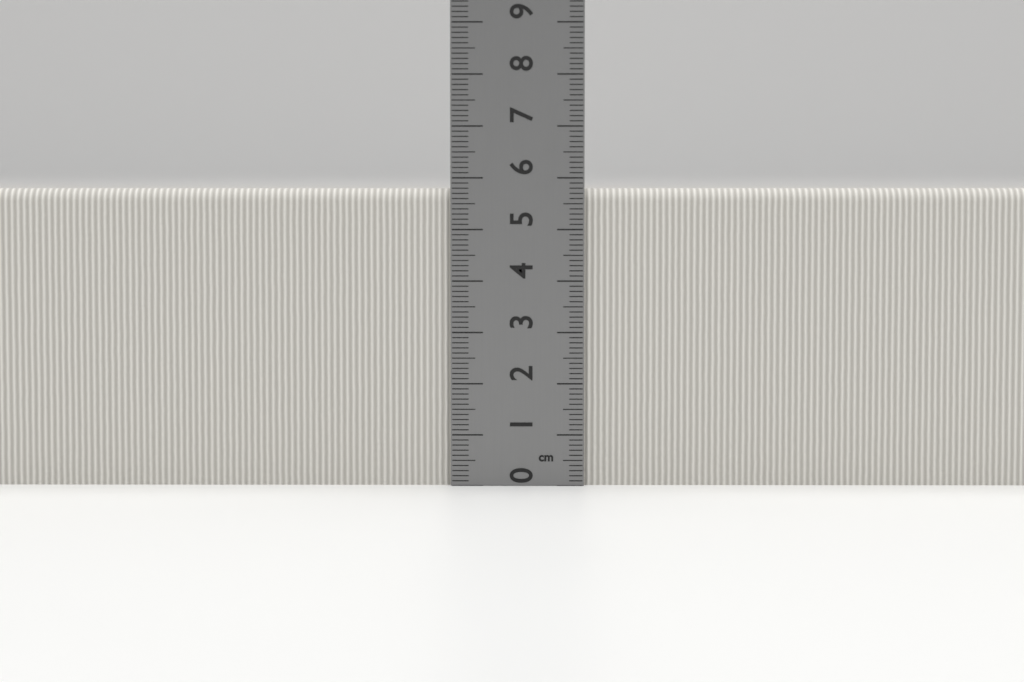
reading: 5.8 cm
